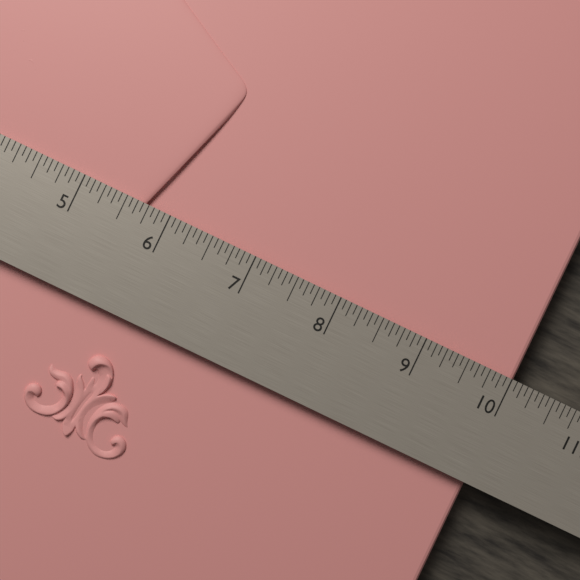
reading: 10.0625 in
